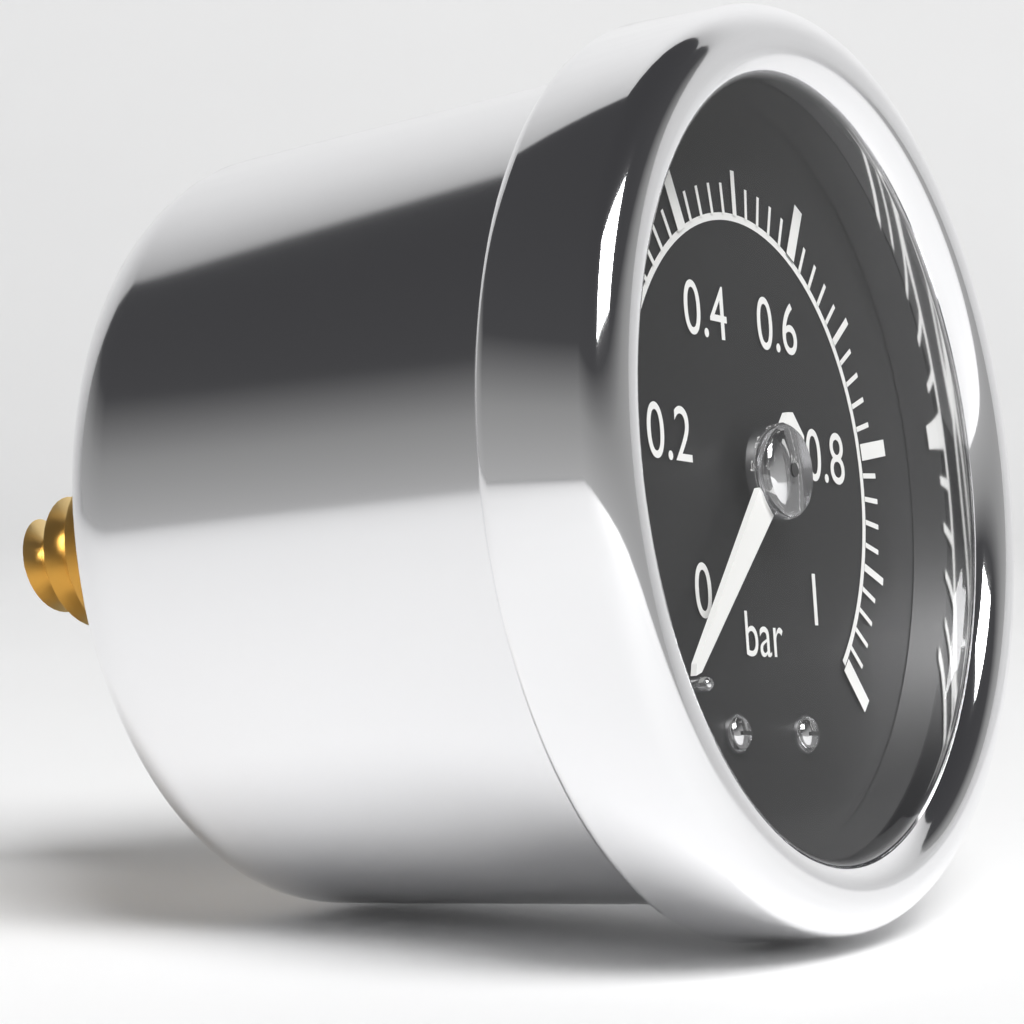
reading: 0.00 bar
